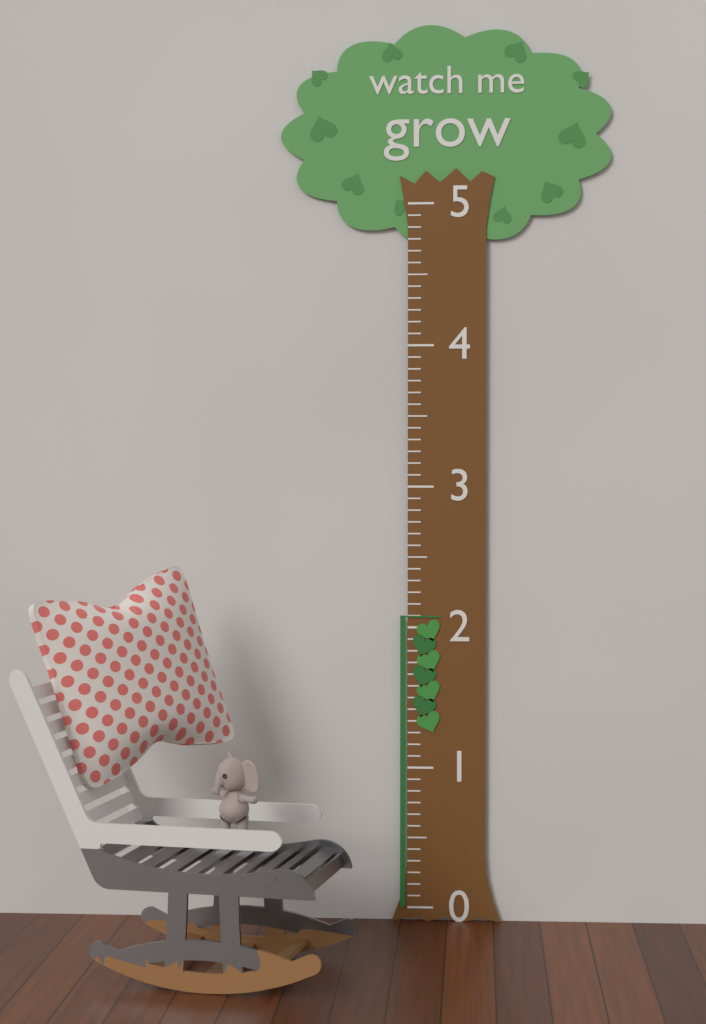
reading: 2.083333 (no unit)
